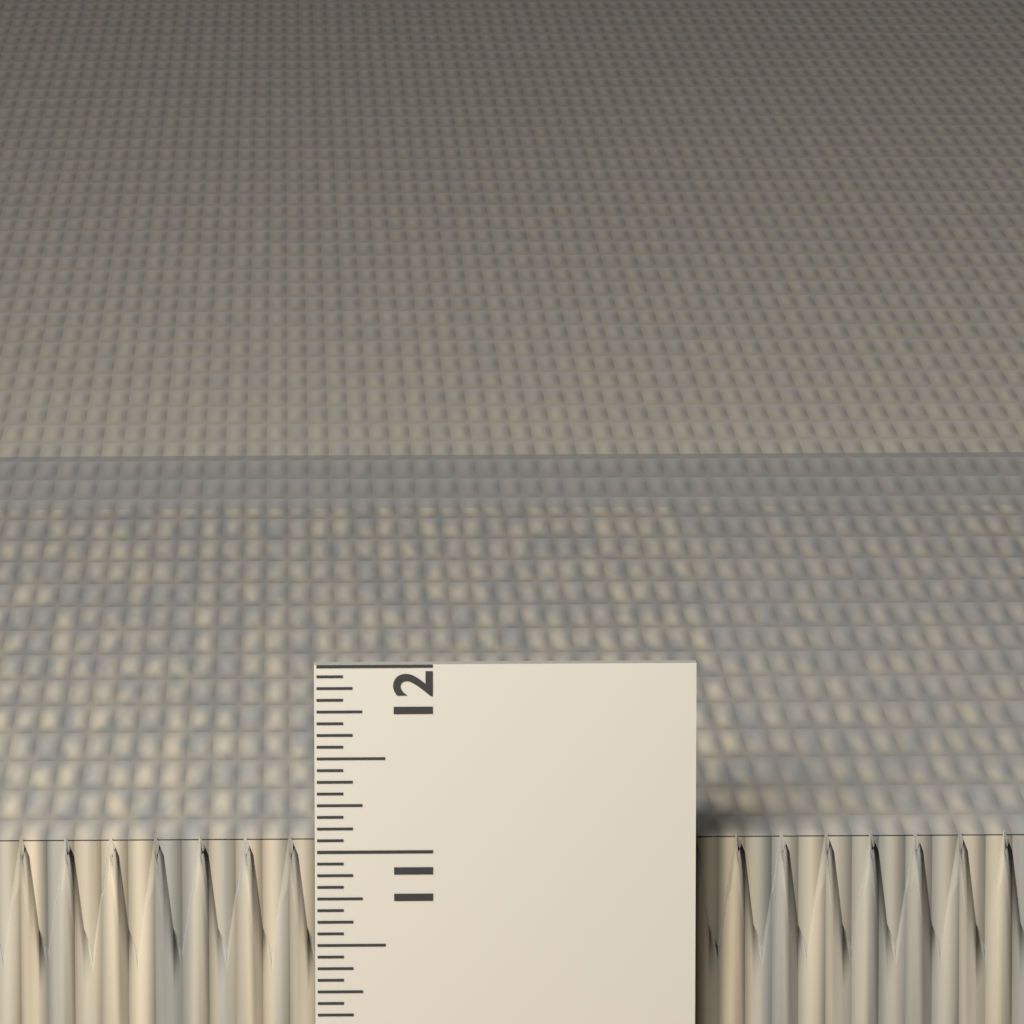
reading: 11.0625 in
